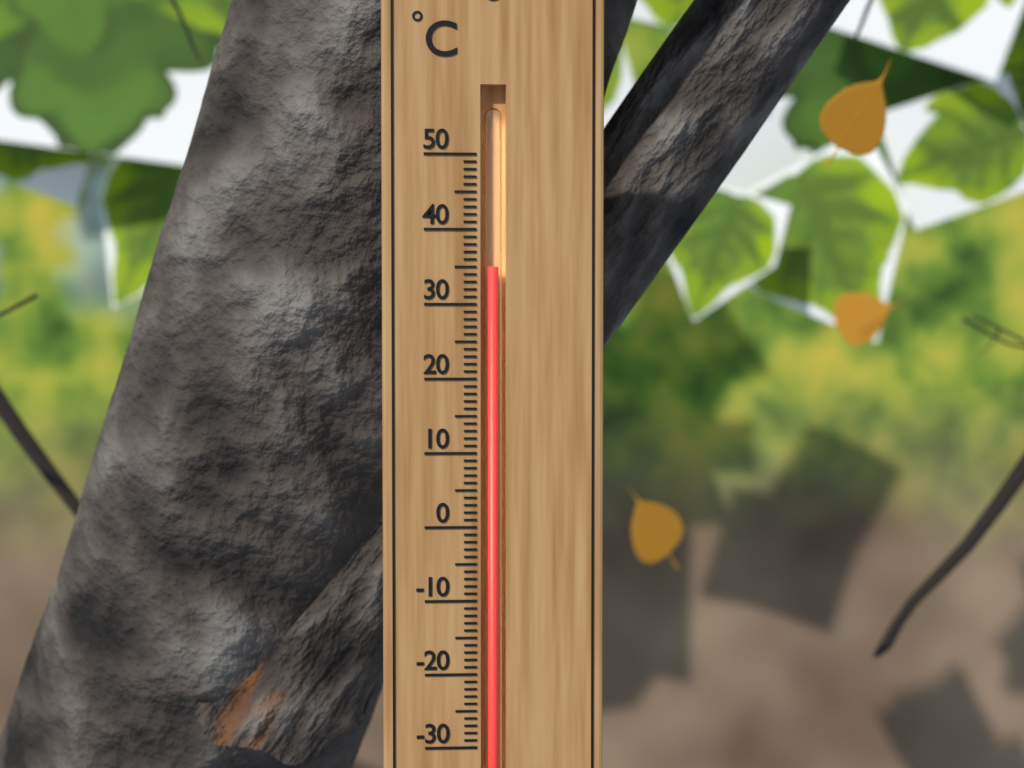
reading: 35 °C
